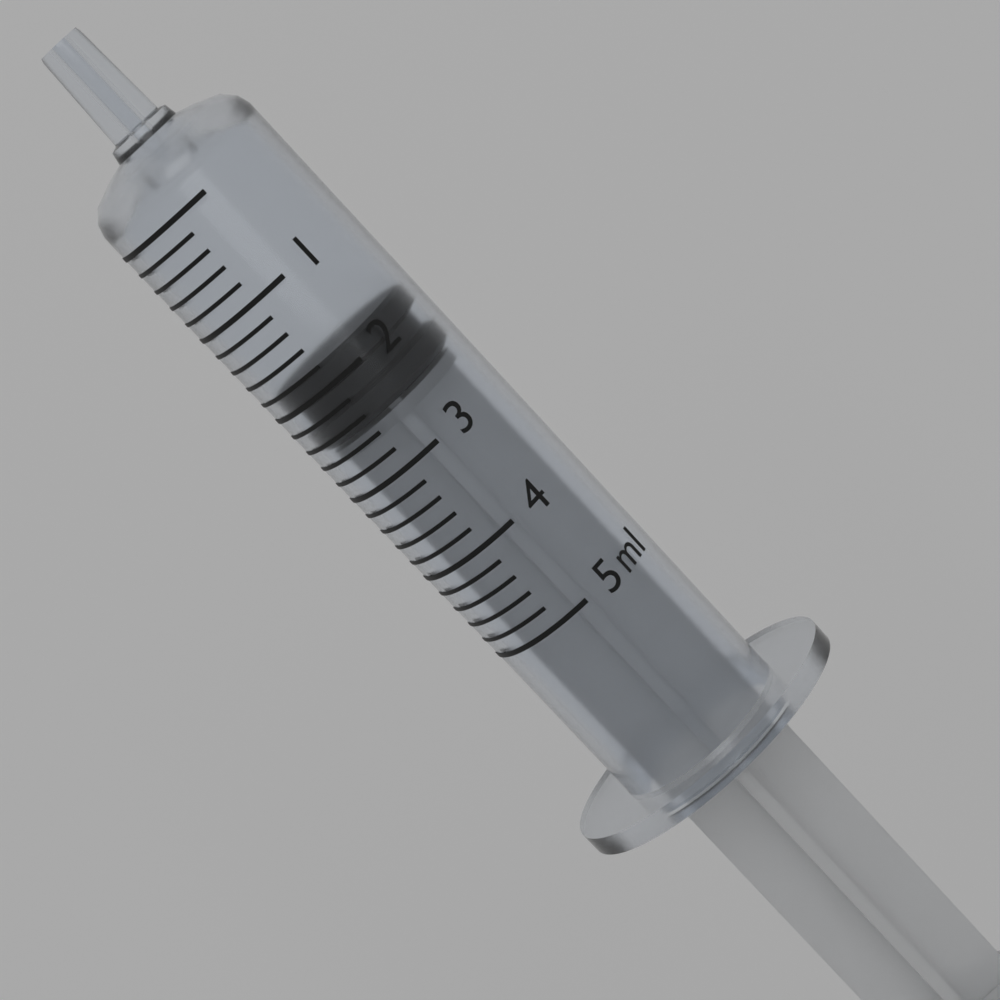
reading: 1.8 ml
